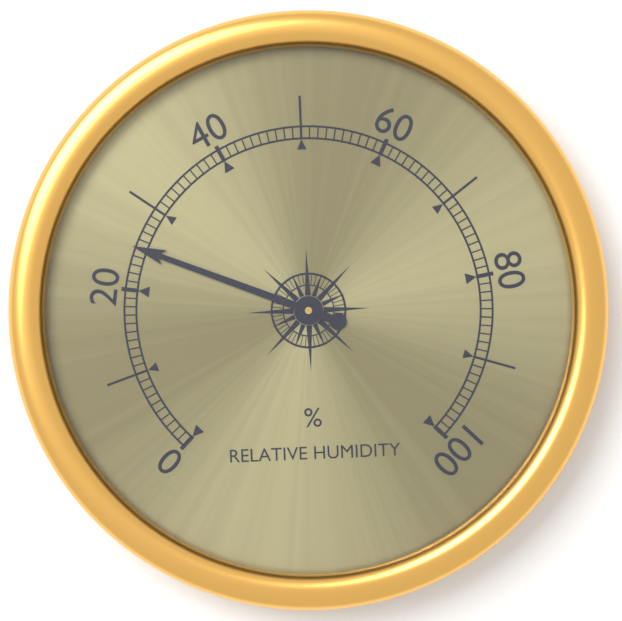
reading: 25 %
